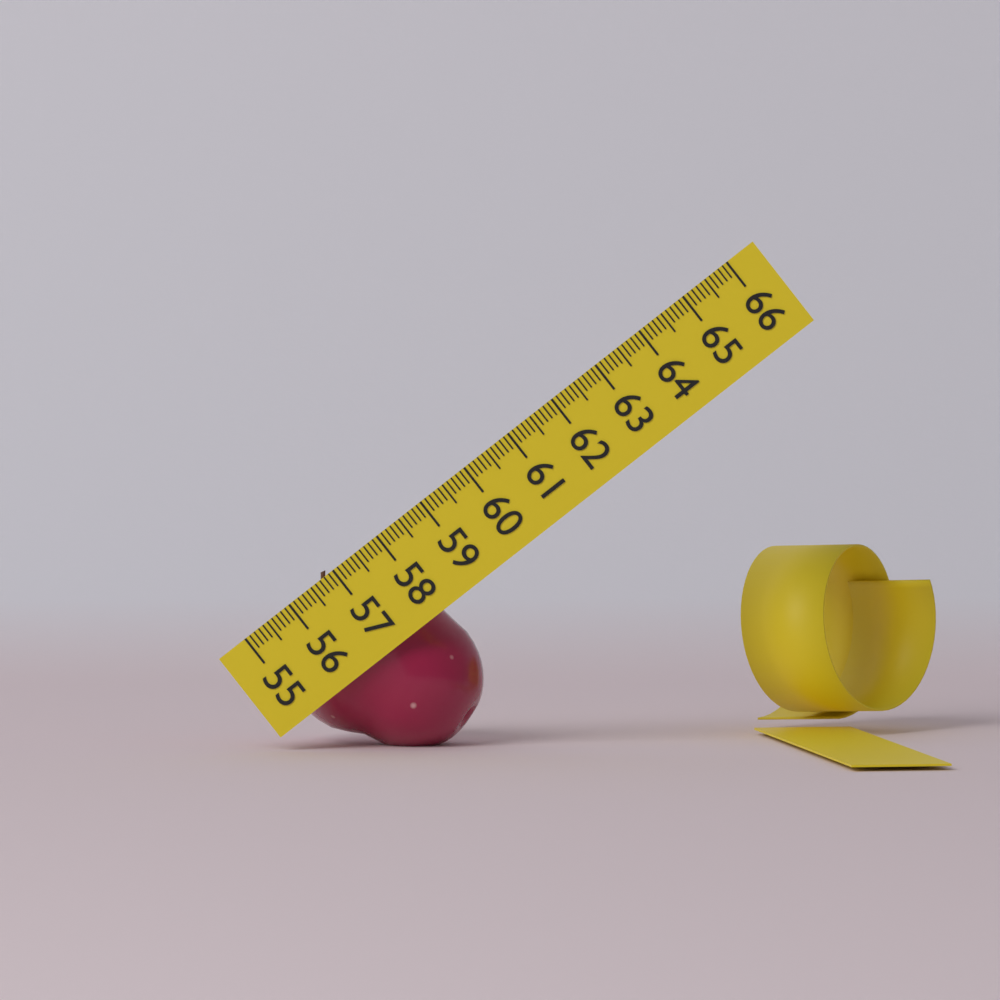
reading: 58.2 (no unit)
